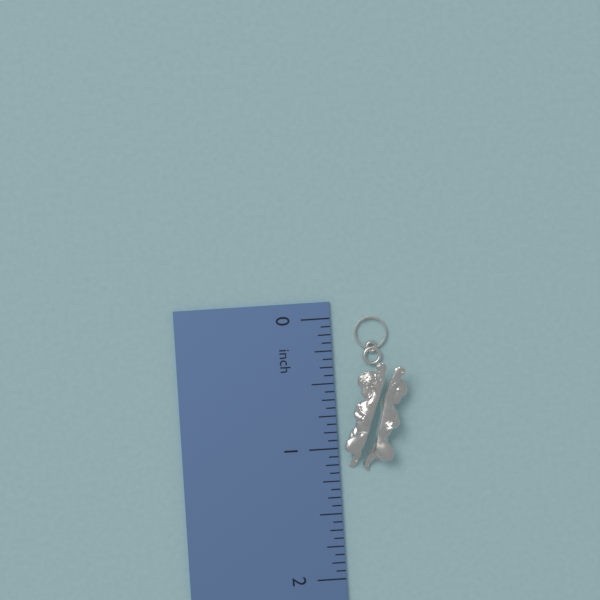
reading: 1.1875 inch
